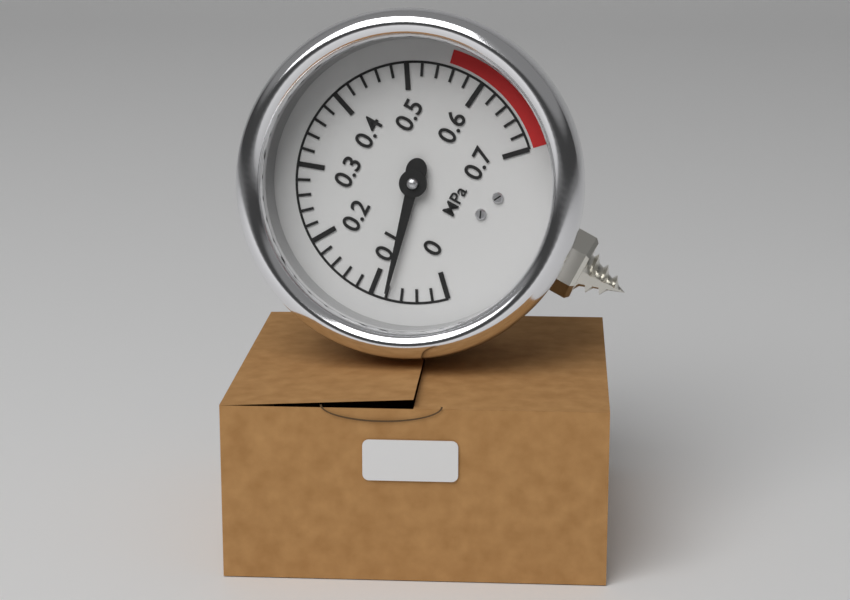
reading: 0.08 MPa
